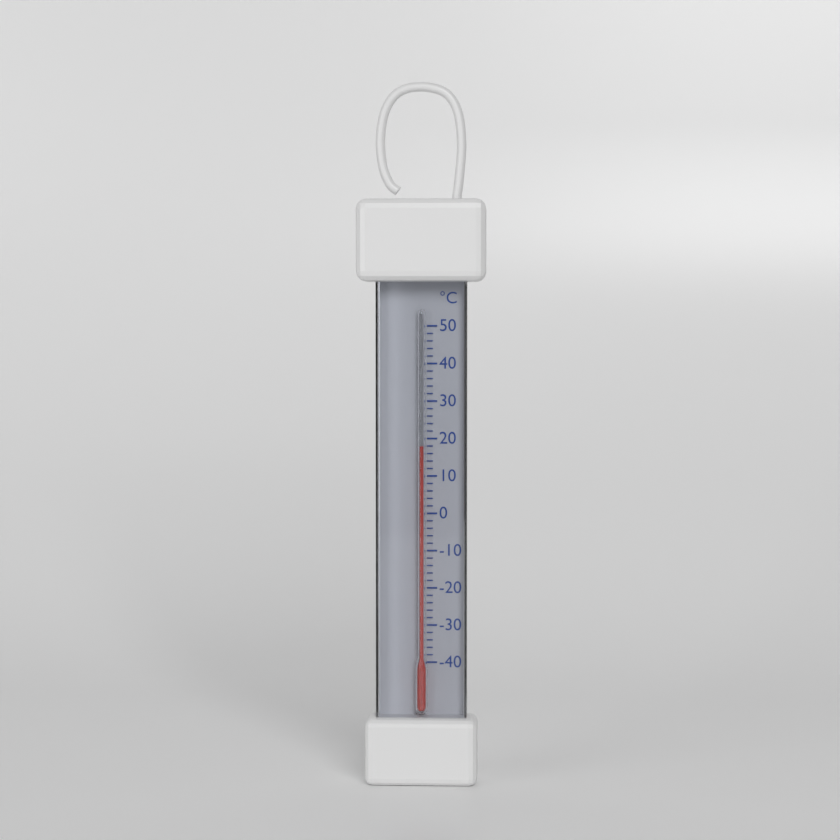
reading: 18 °C
